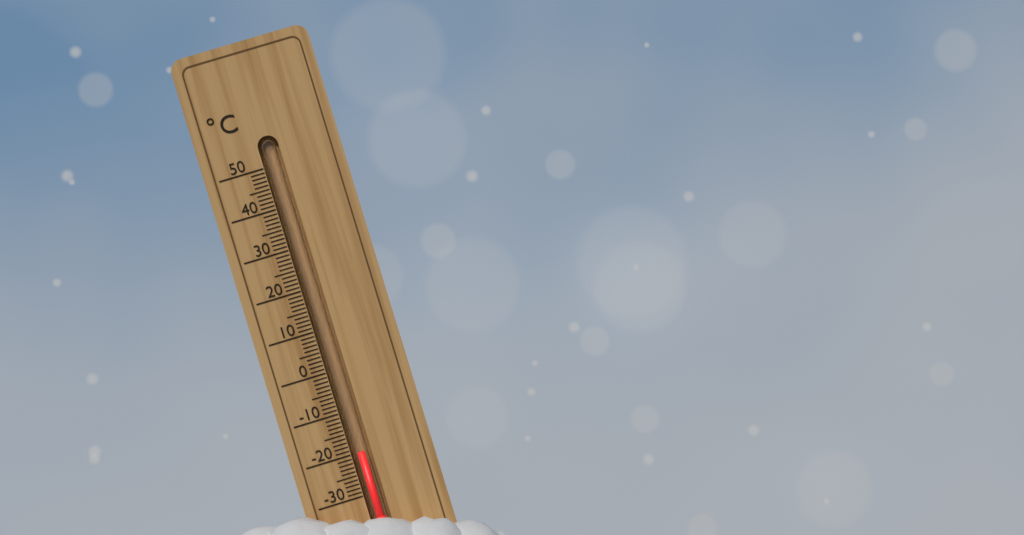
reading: -20 °C
